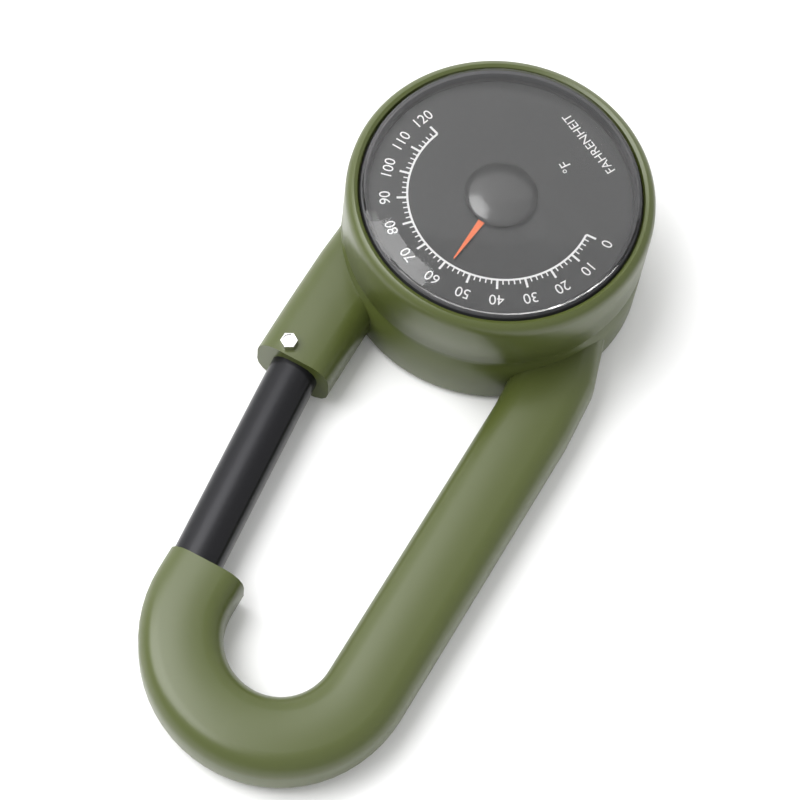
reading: 58 °F
